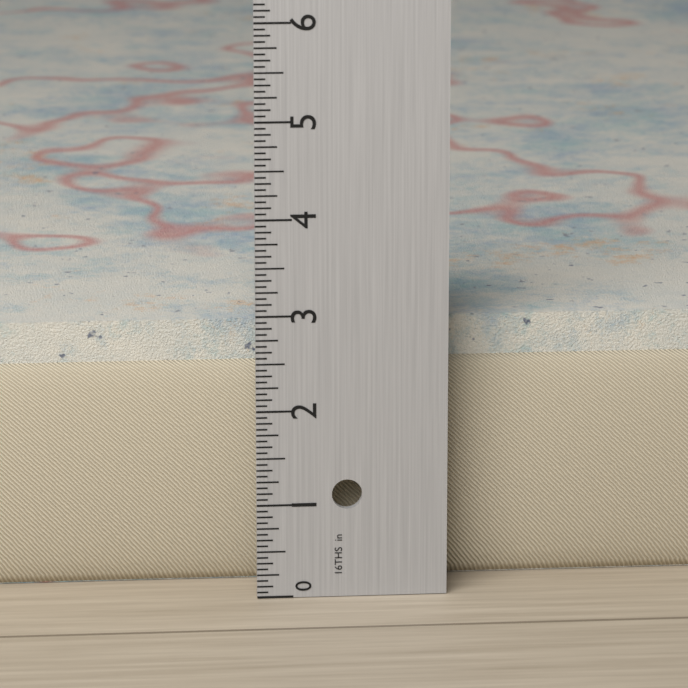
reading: 2.8125 in
